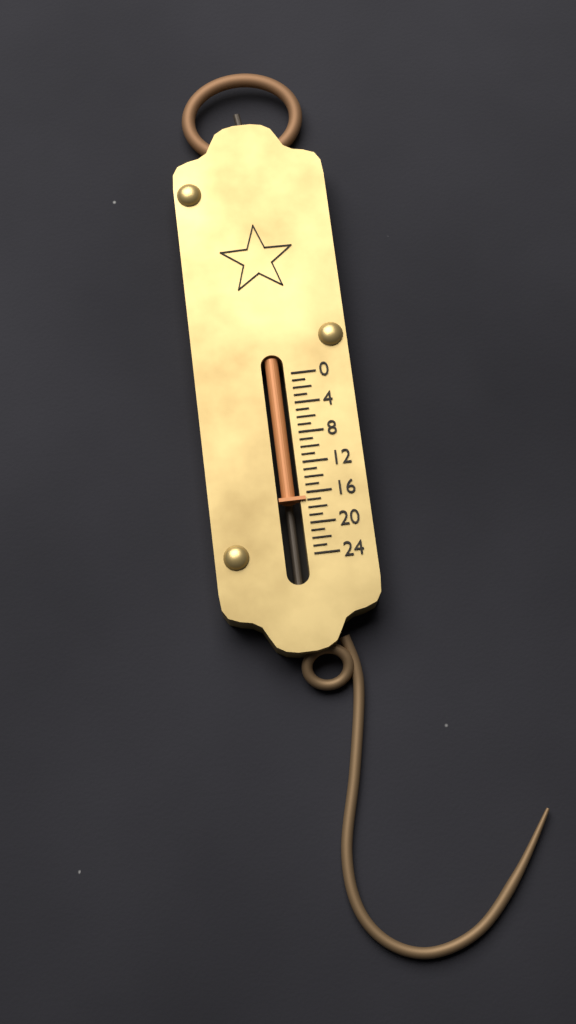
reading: 17 (no unit)
